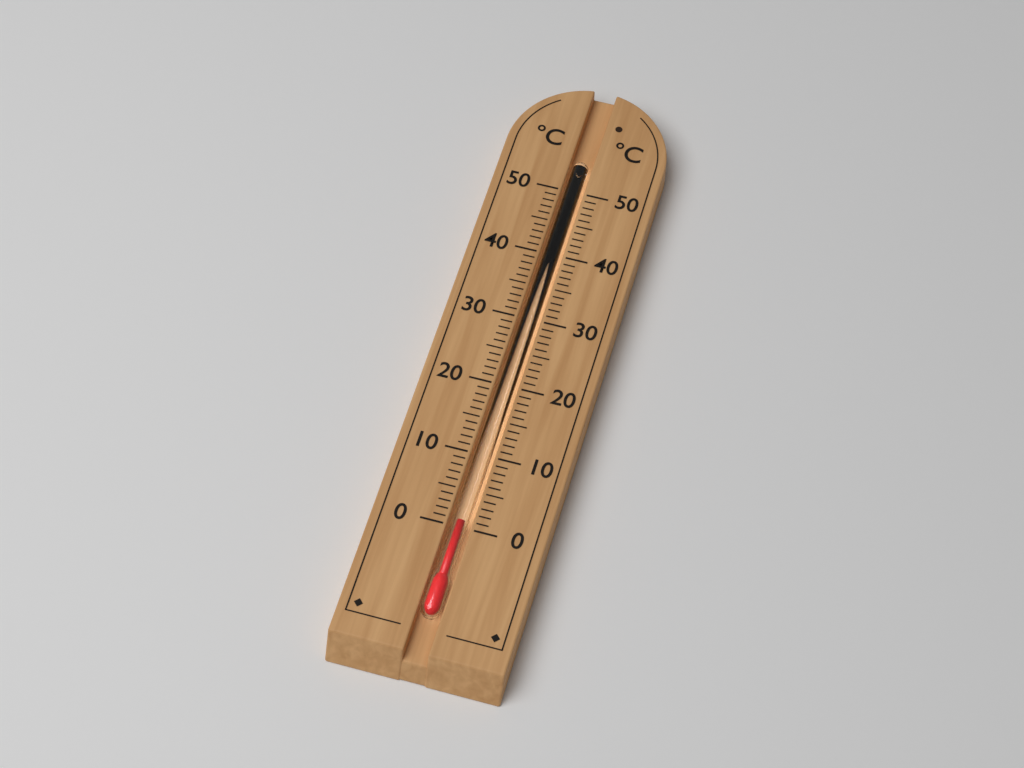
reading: 1 °C
